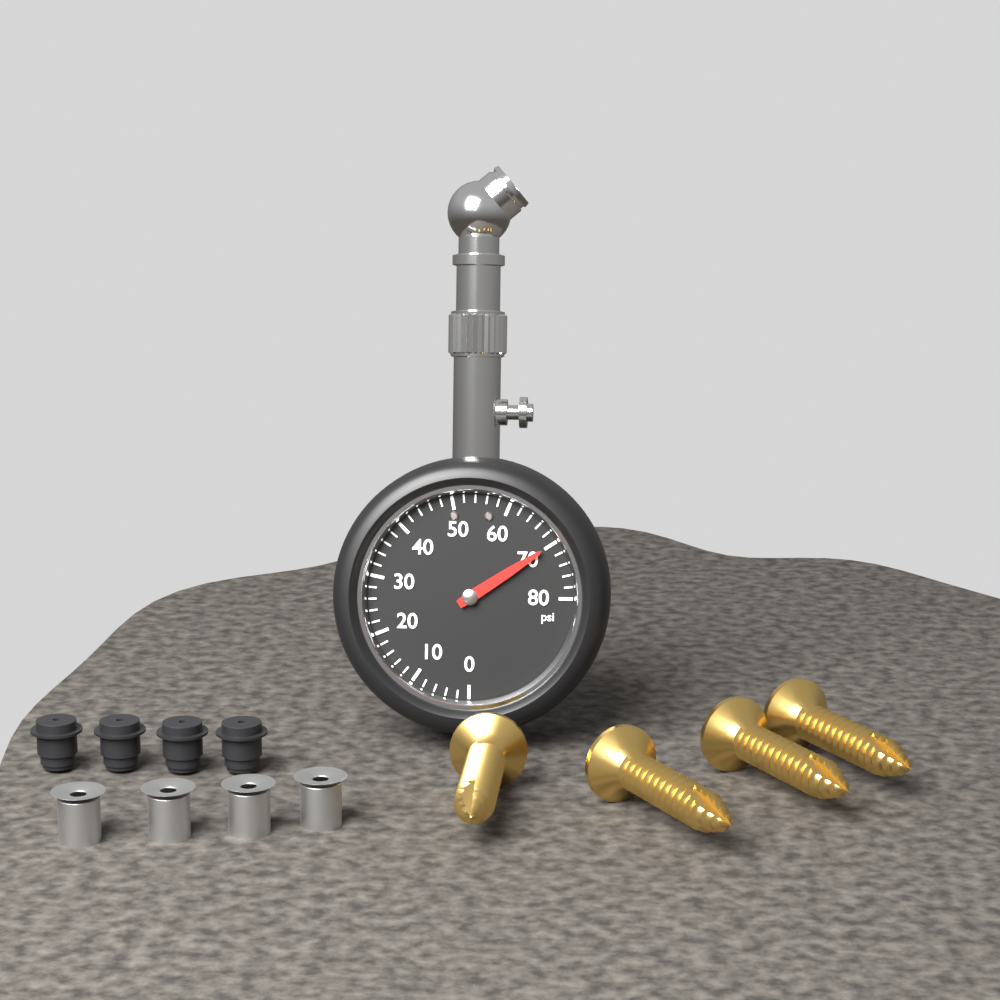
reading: 70 psi
